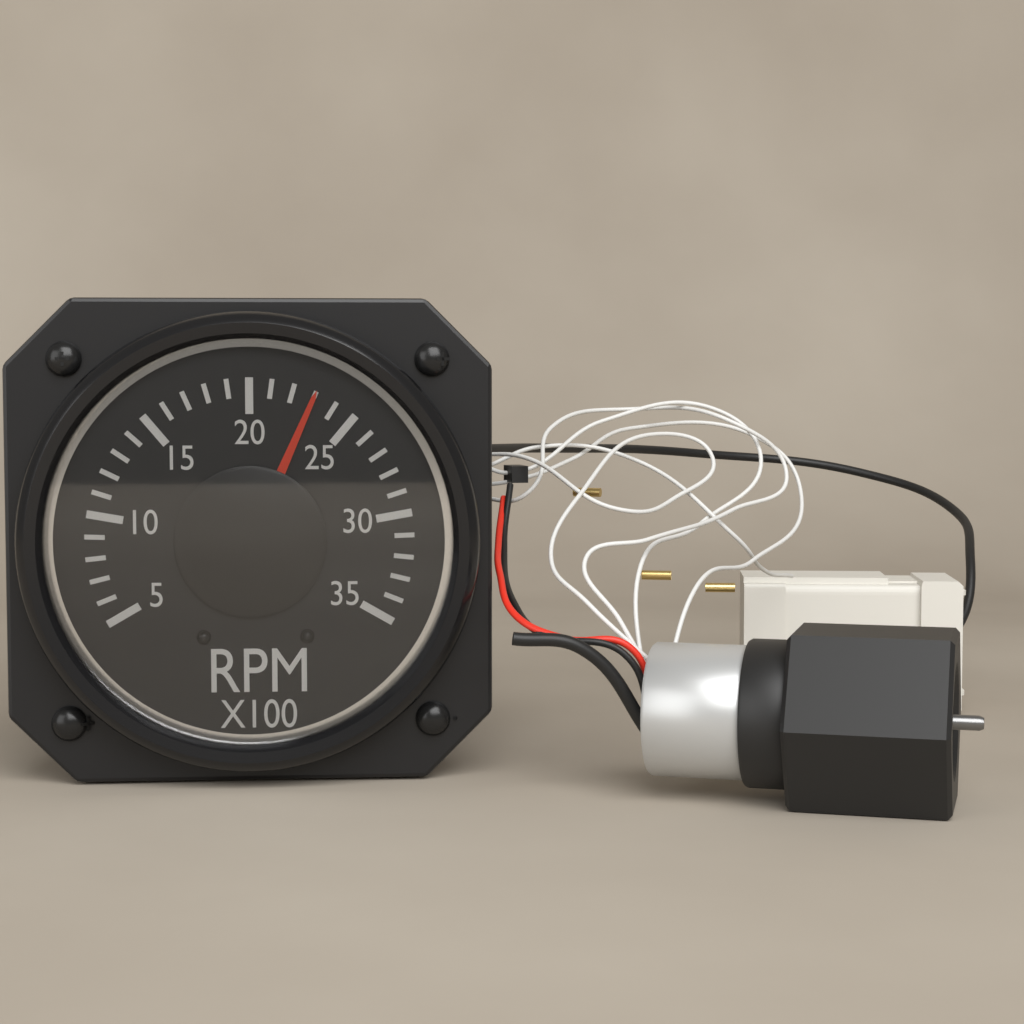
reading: 23 RPM x100
